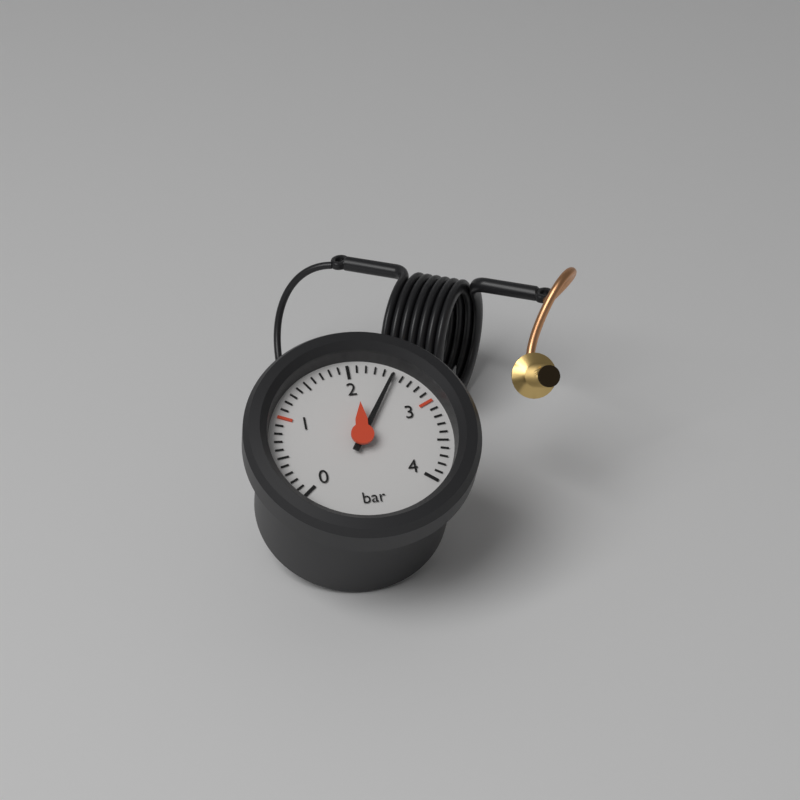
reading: 2.5 bar
